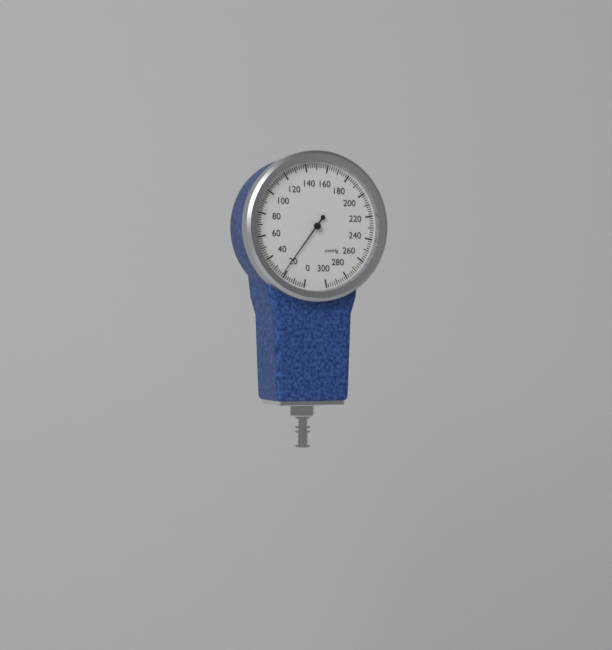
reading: 22 mmHg
